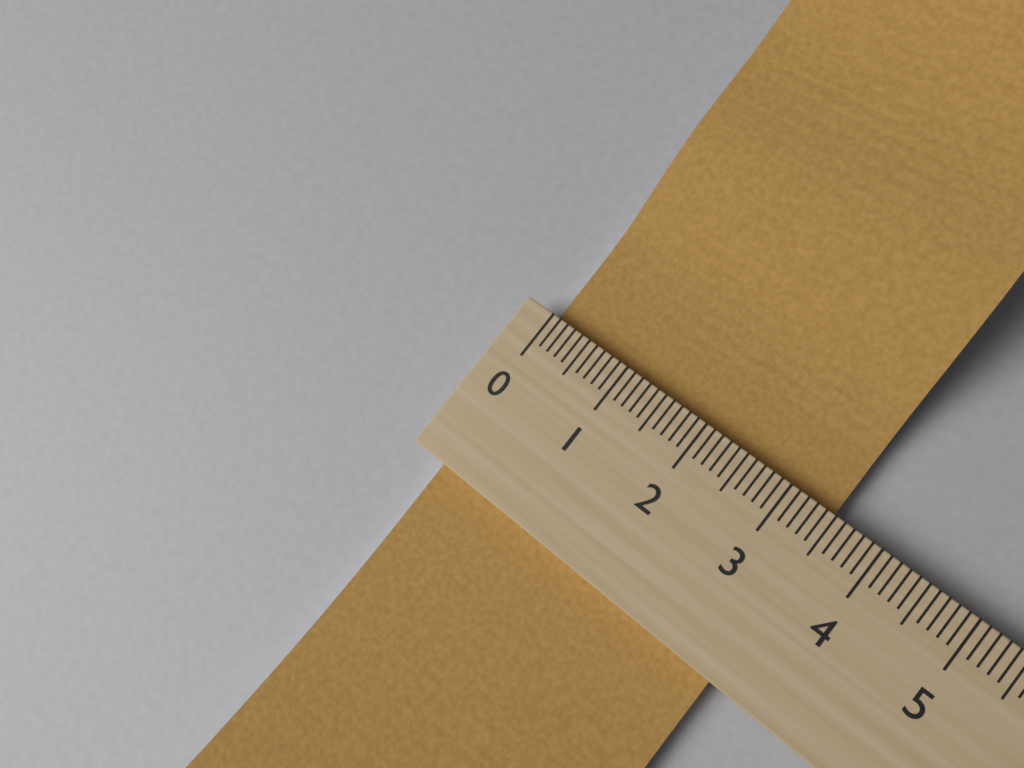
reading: 3.5 (no unit)
